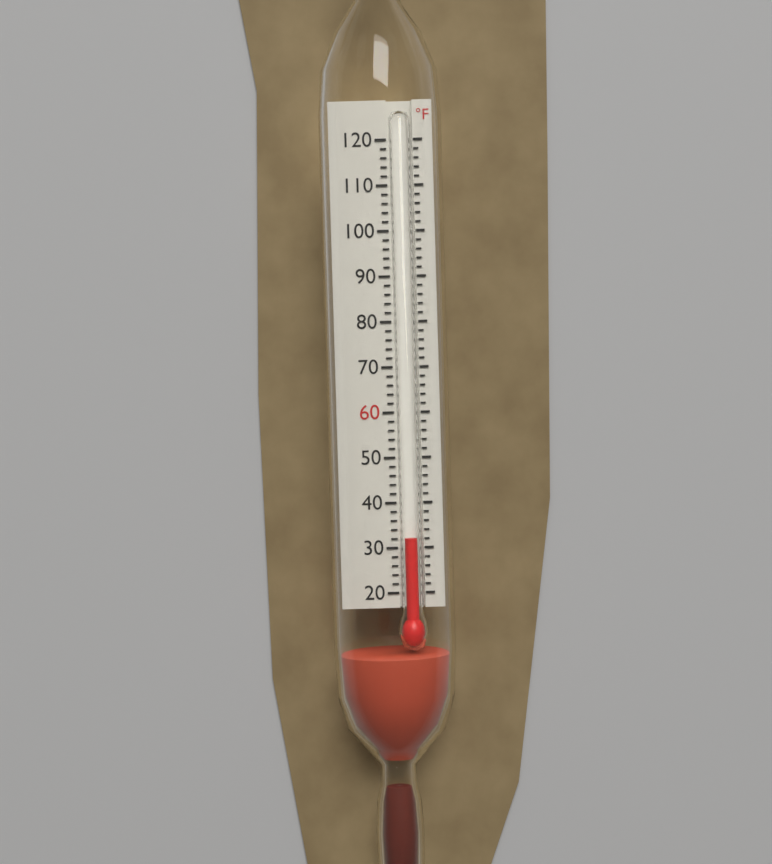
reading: 32 °F
